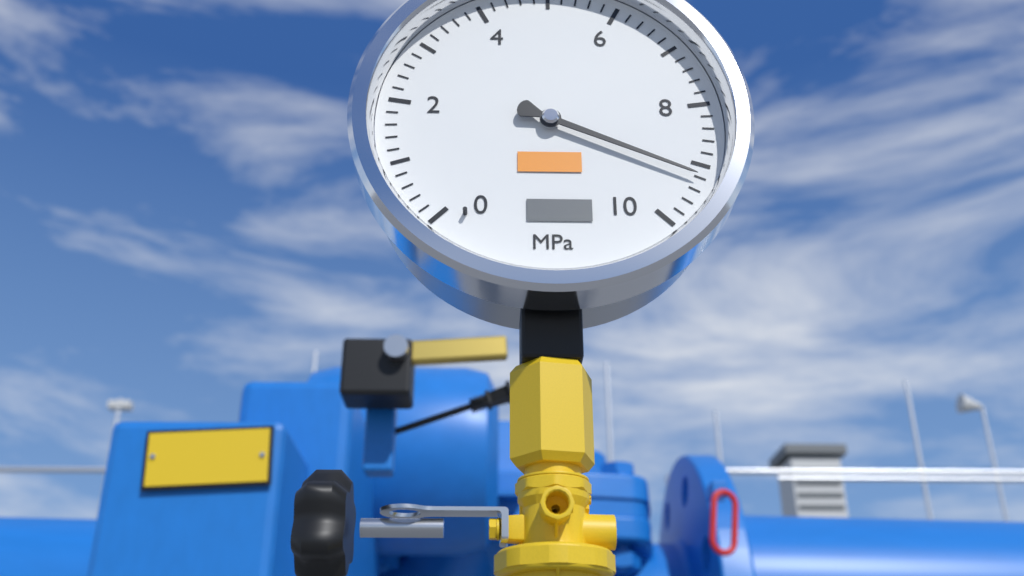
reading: 9.2 MPa
